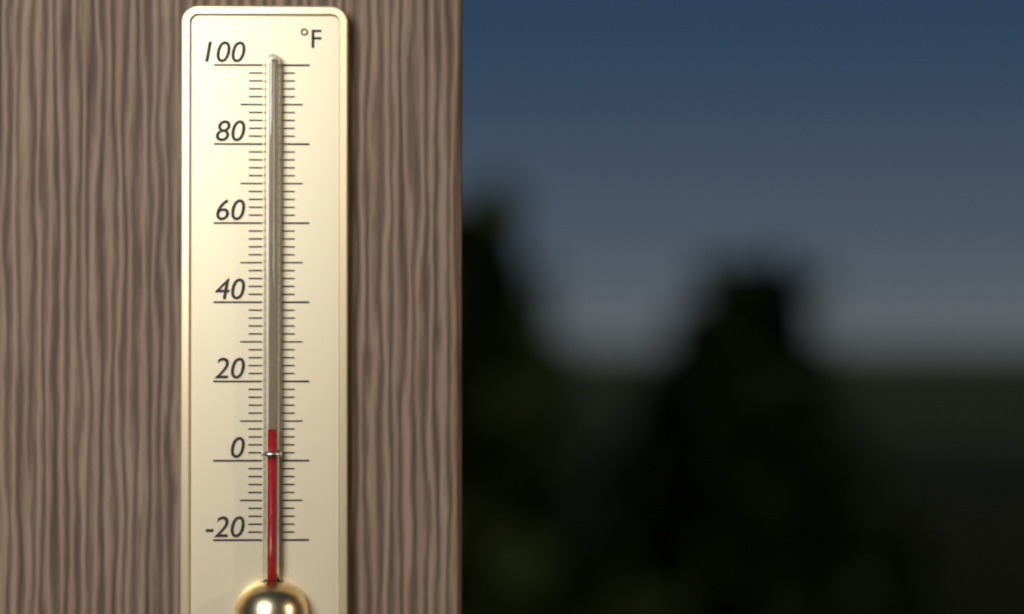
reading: 8 °F
